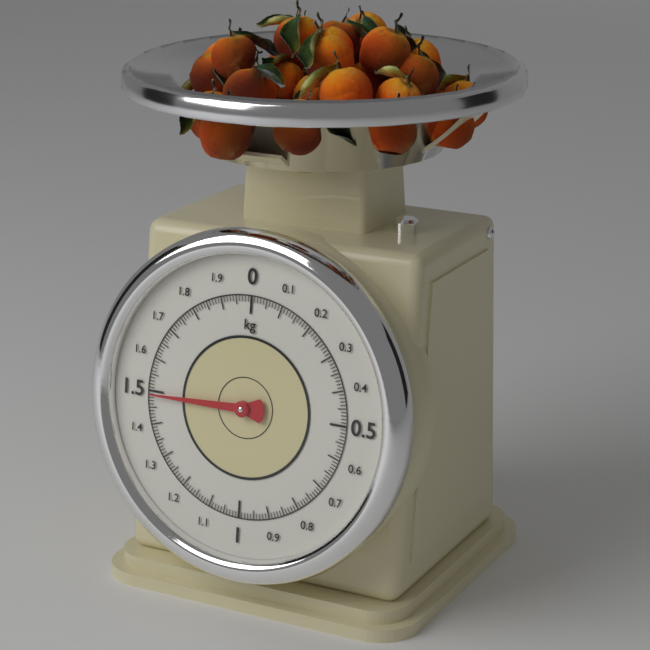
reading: 1.49 kg
